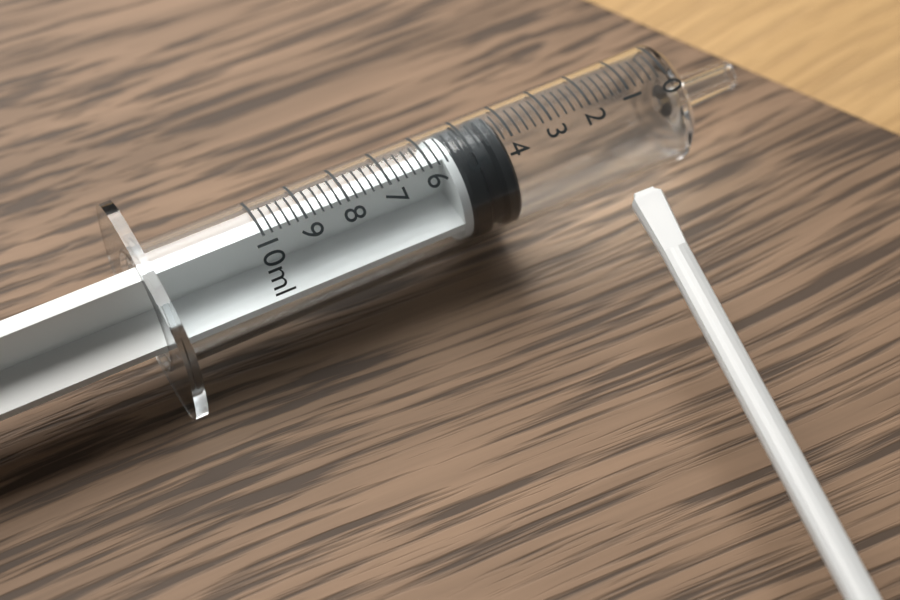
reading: 4.2 ml
